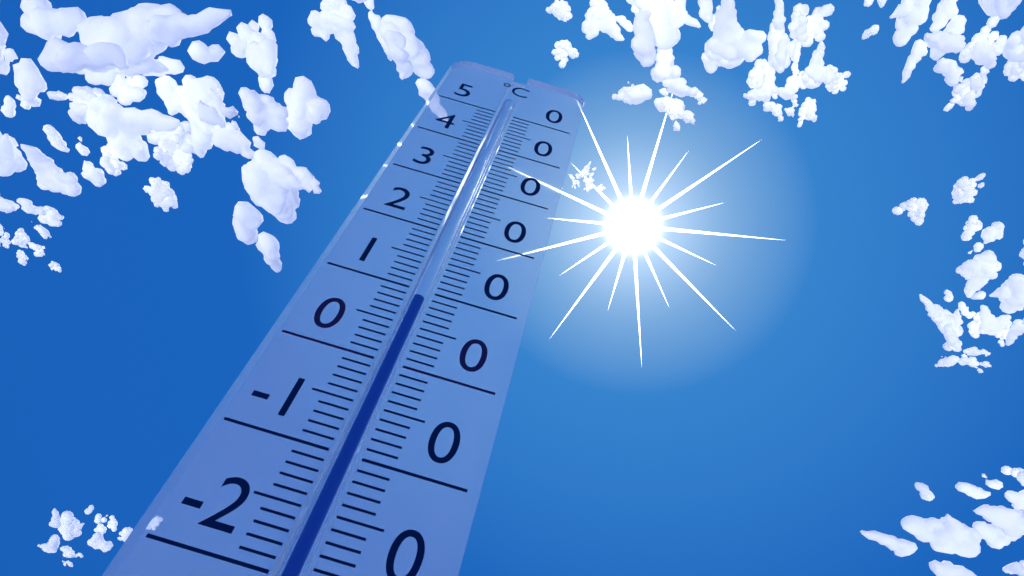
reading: 9 °C
